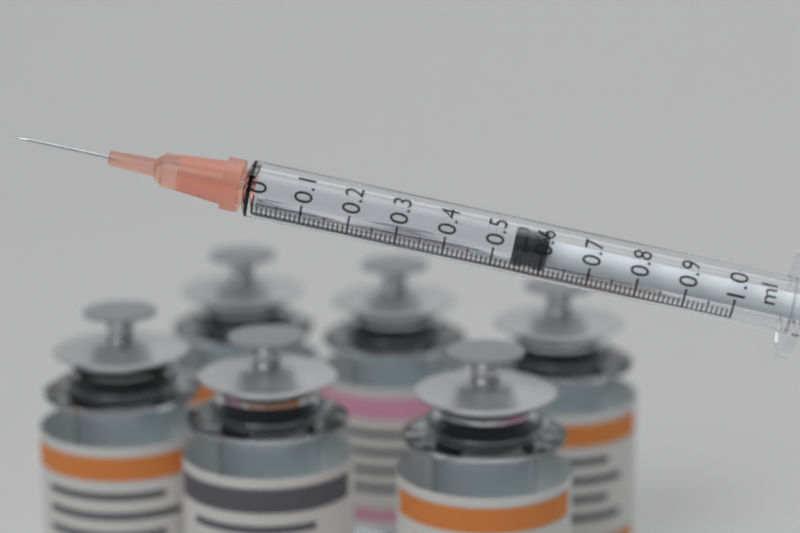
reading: 0.54 ml
